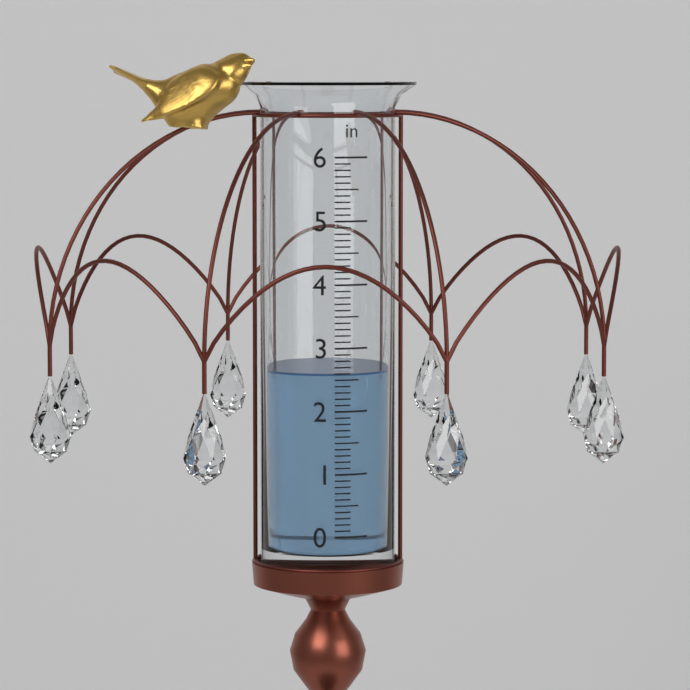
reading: 2.6 in
